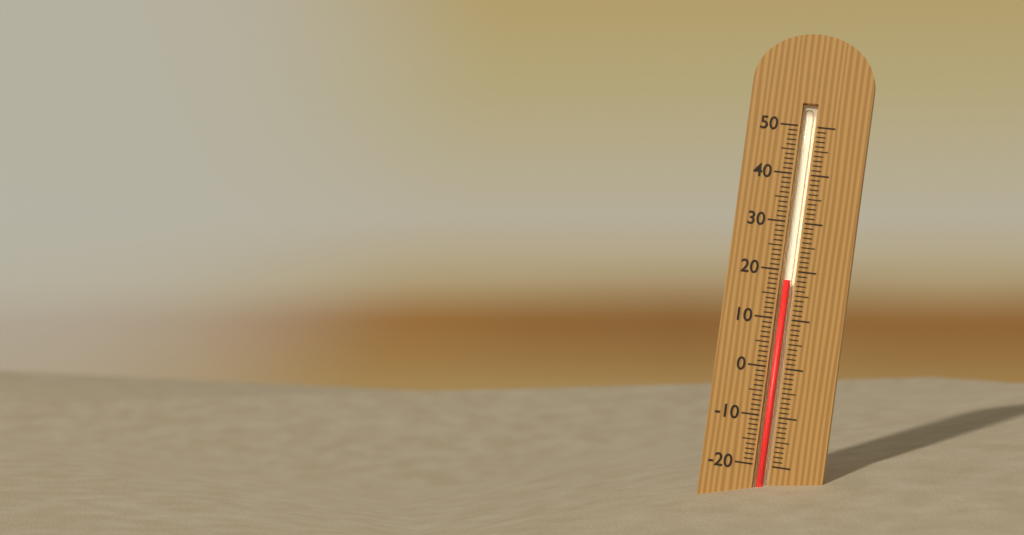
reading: 18 (no unit)
